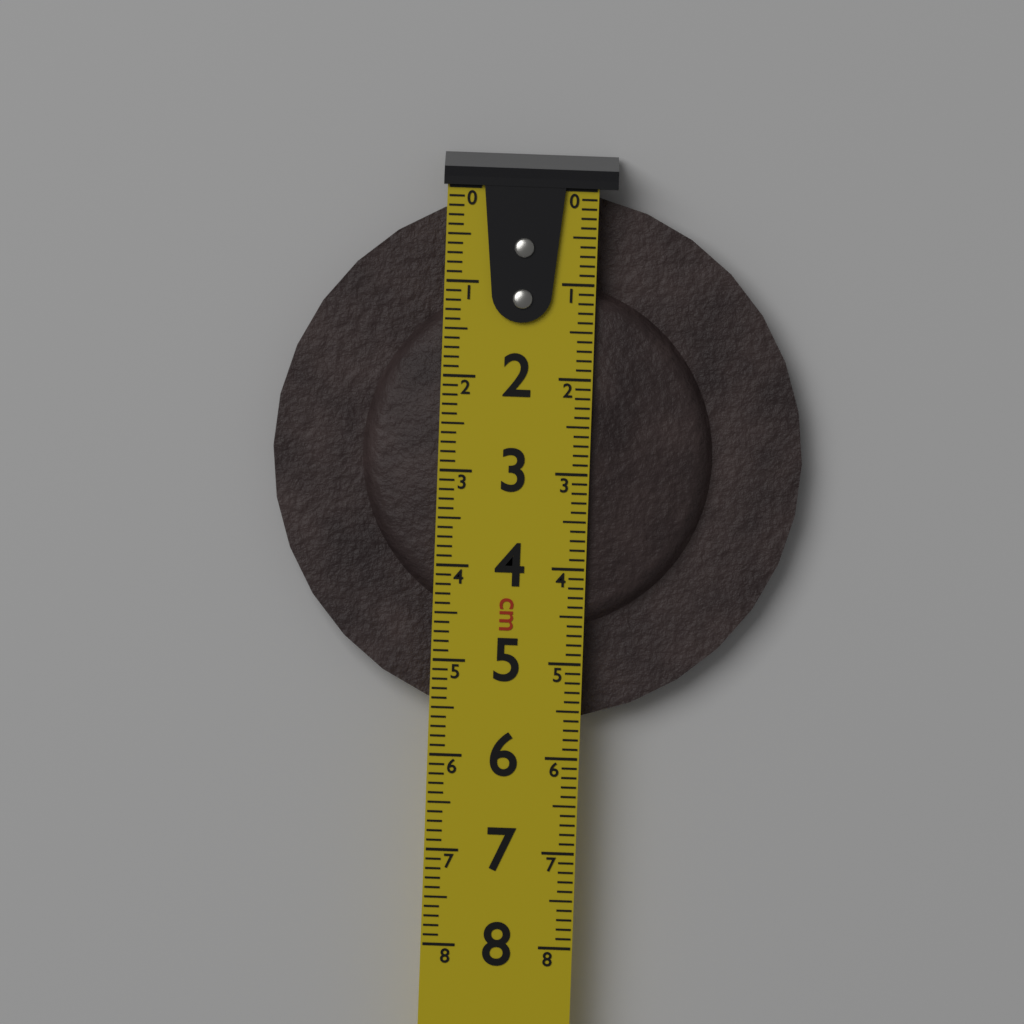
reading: 5.6 cm
